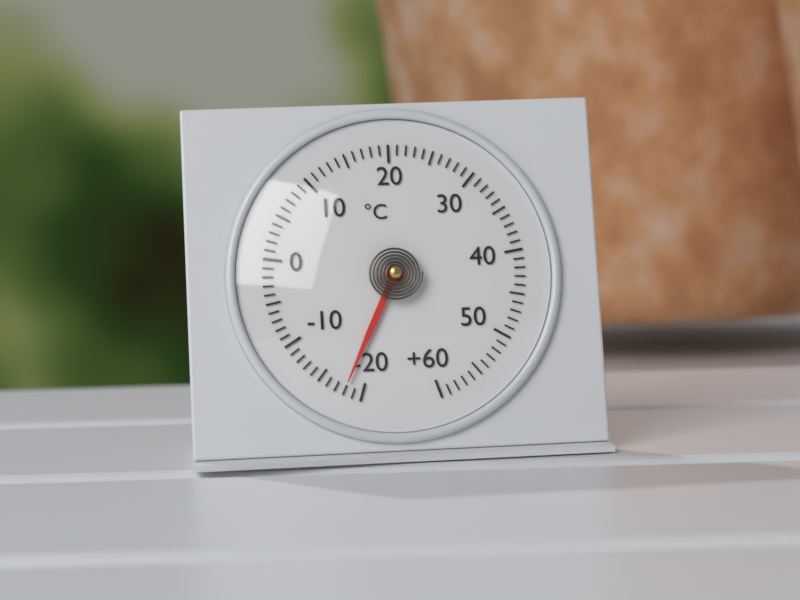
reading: -18 °C
